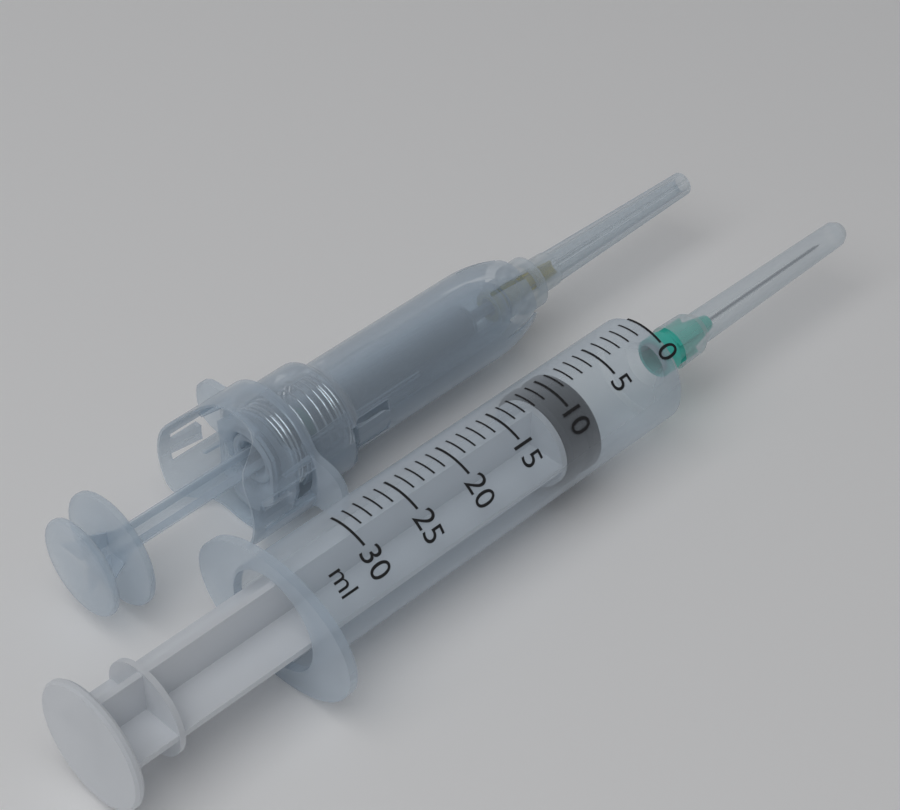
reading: 8 ml
